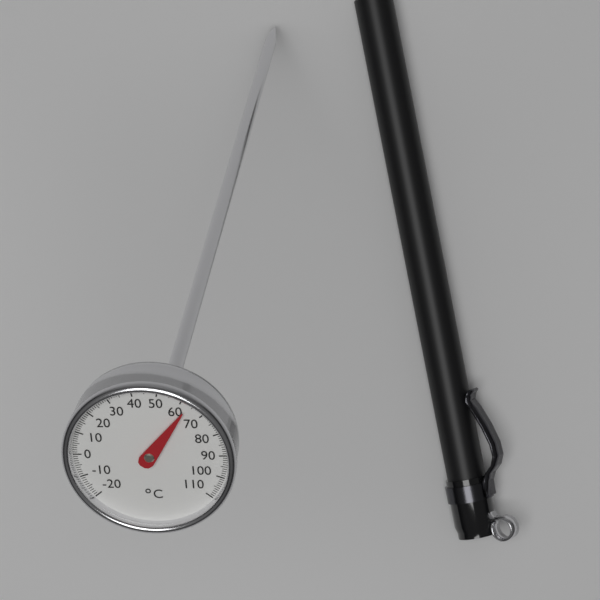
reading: 63 °C
